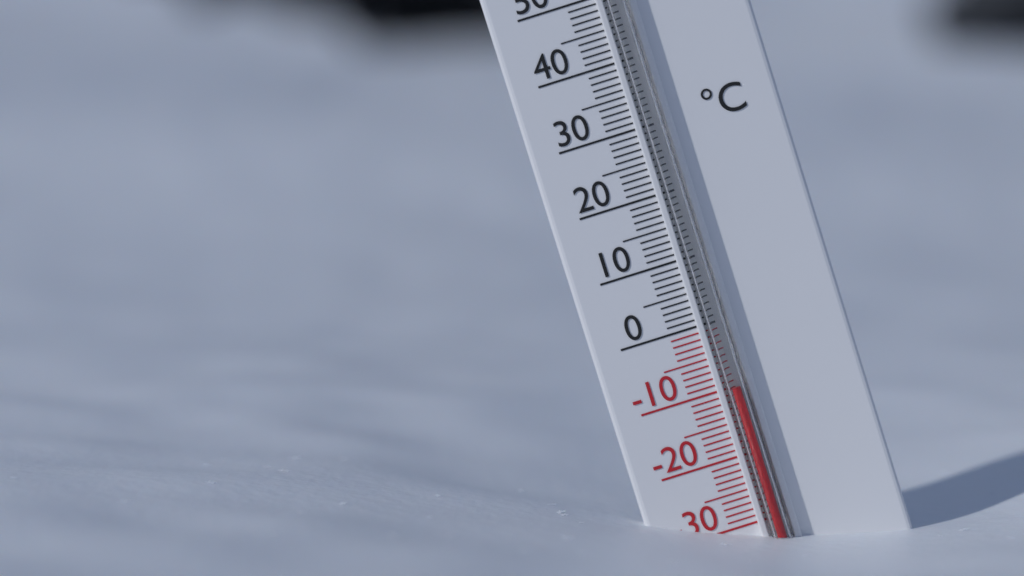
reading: -10 °C
